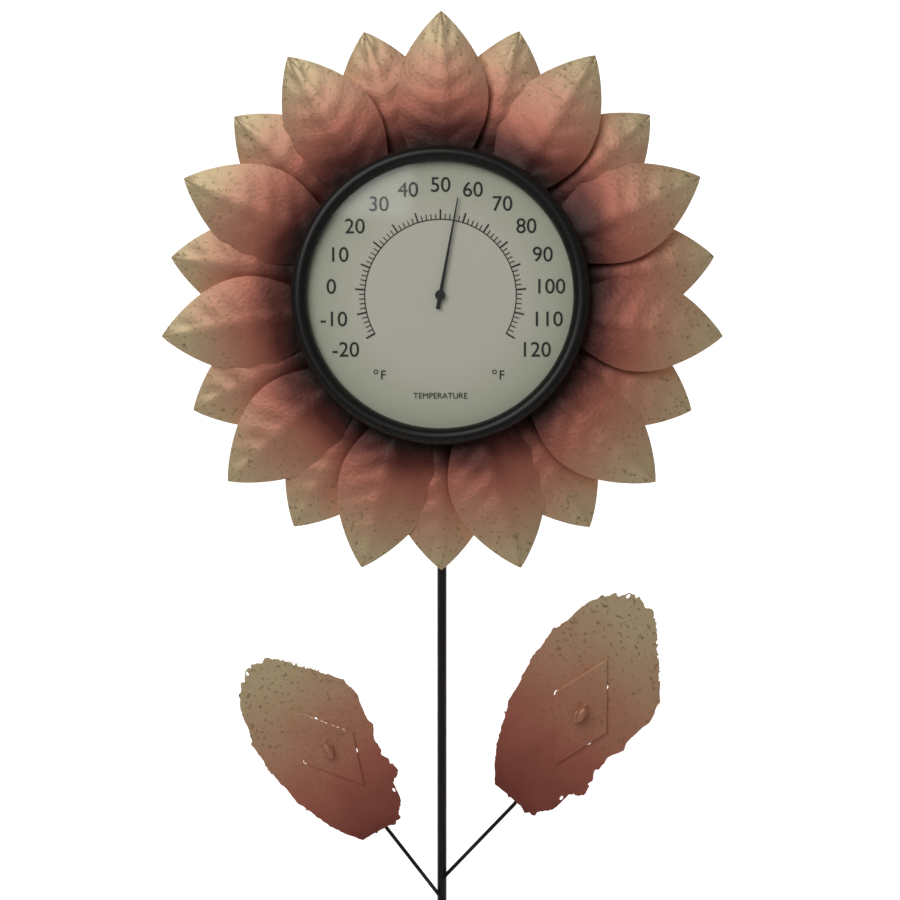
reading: 56 °F
